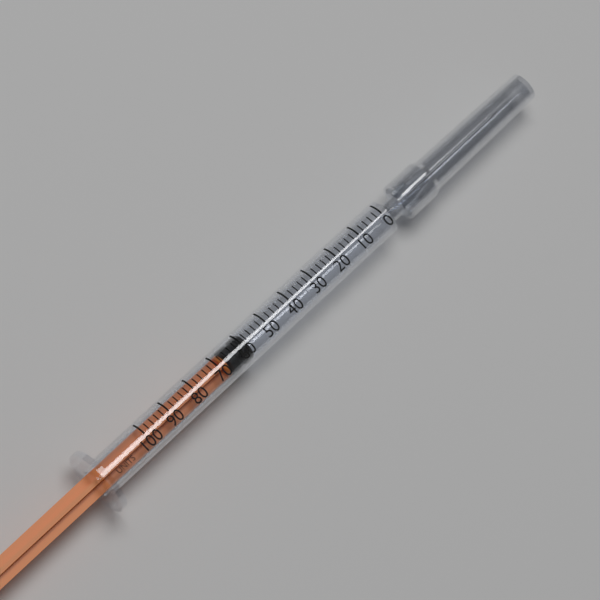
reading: 58 units
